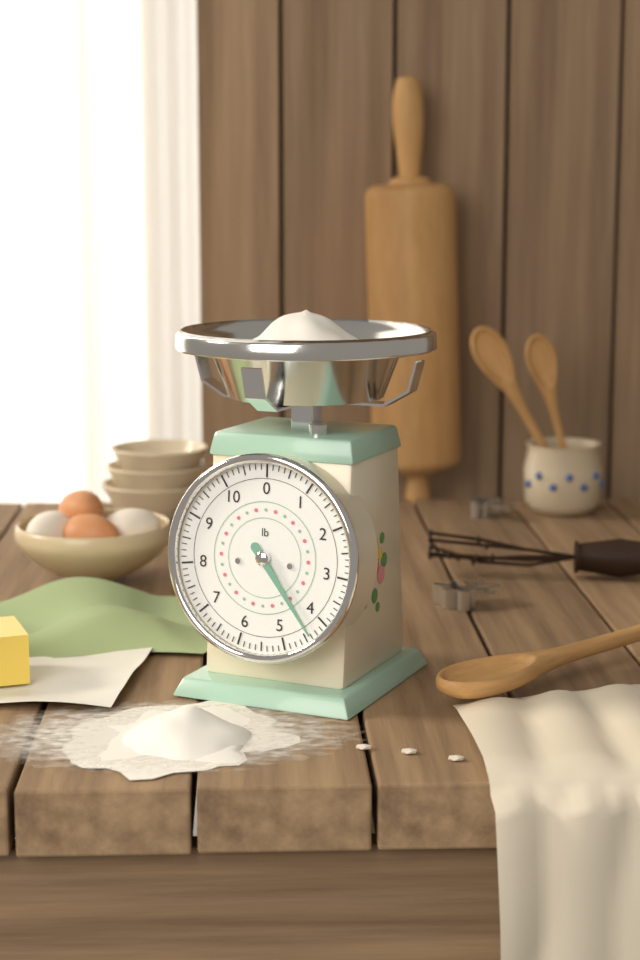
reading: 4.375 lb
